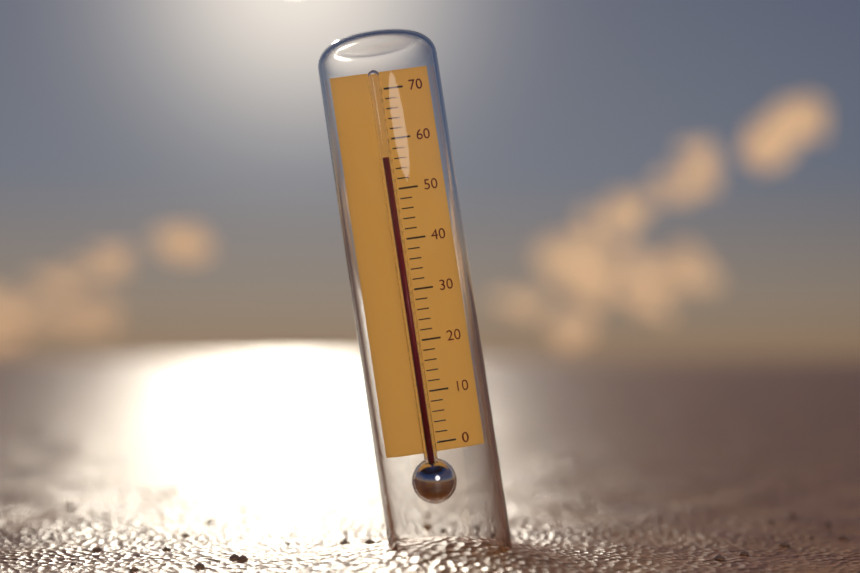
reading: 56 (no unit)
